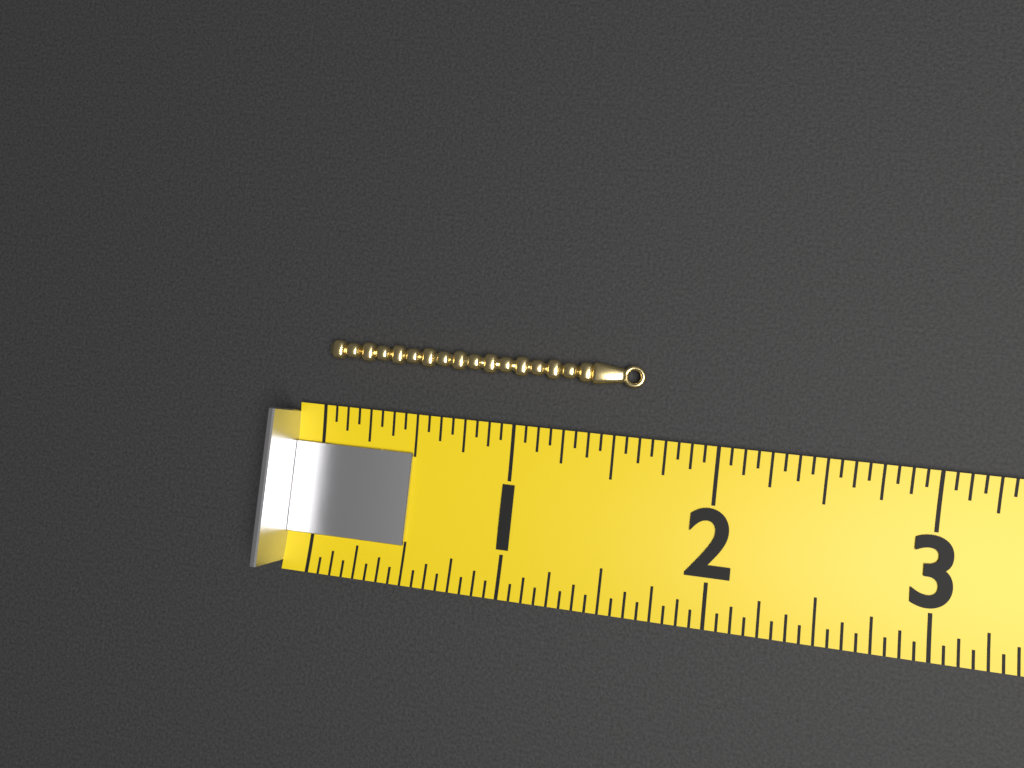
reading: 1.6250 (no unit)
